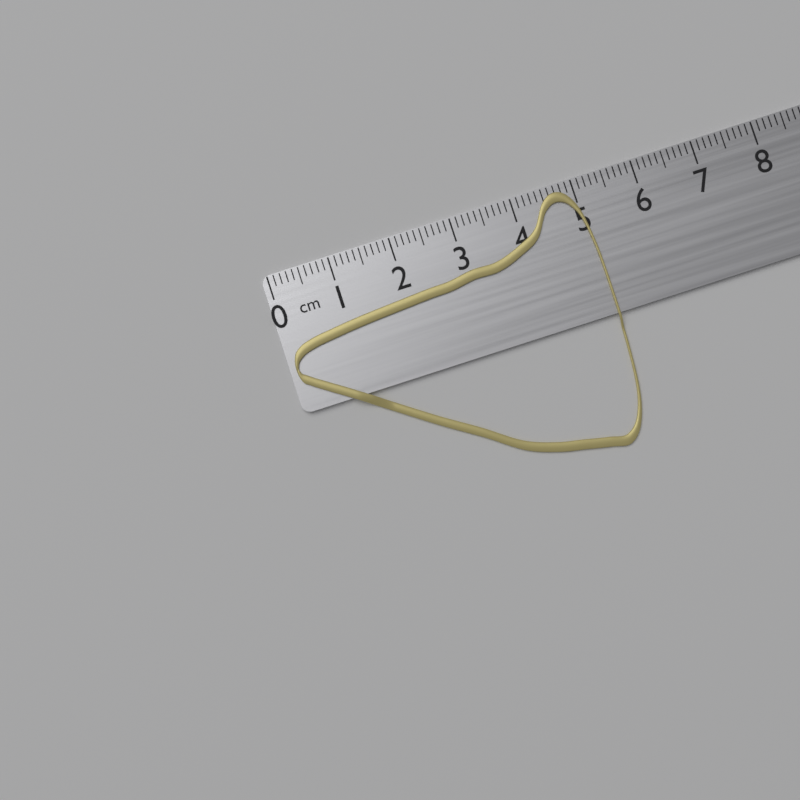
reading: 5.1 cm
